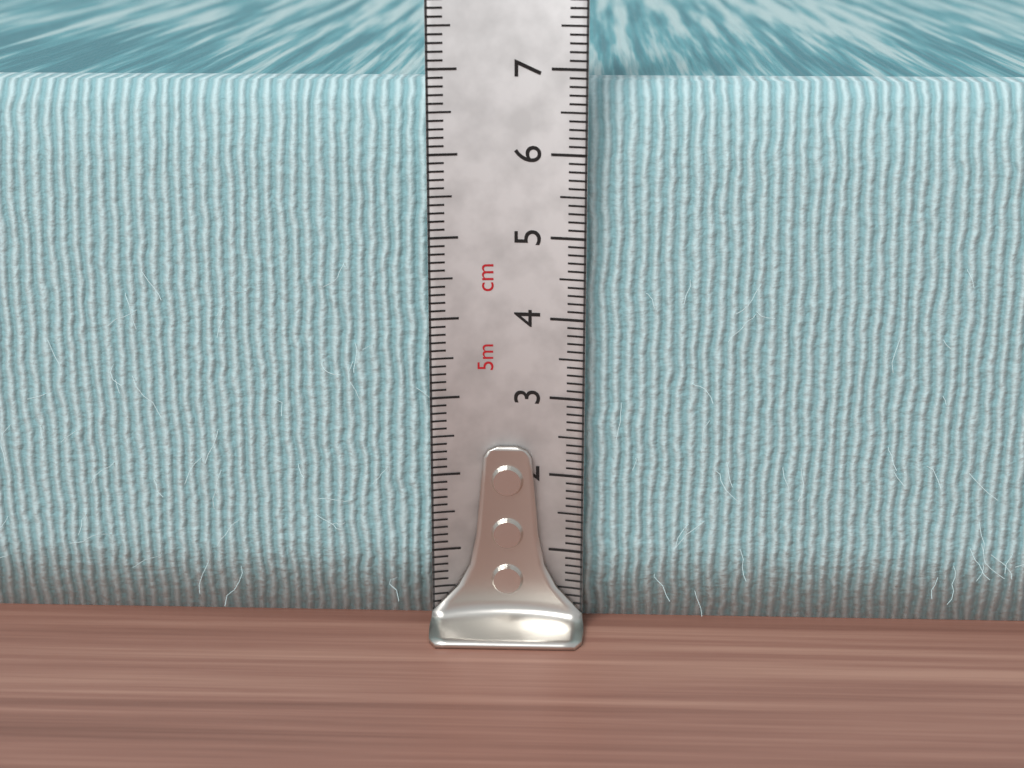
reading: 6.8 cm
